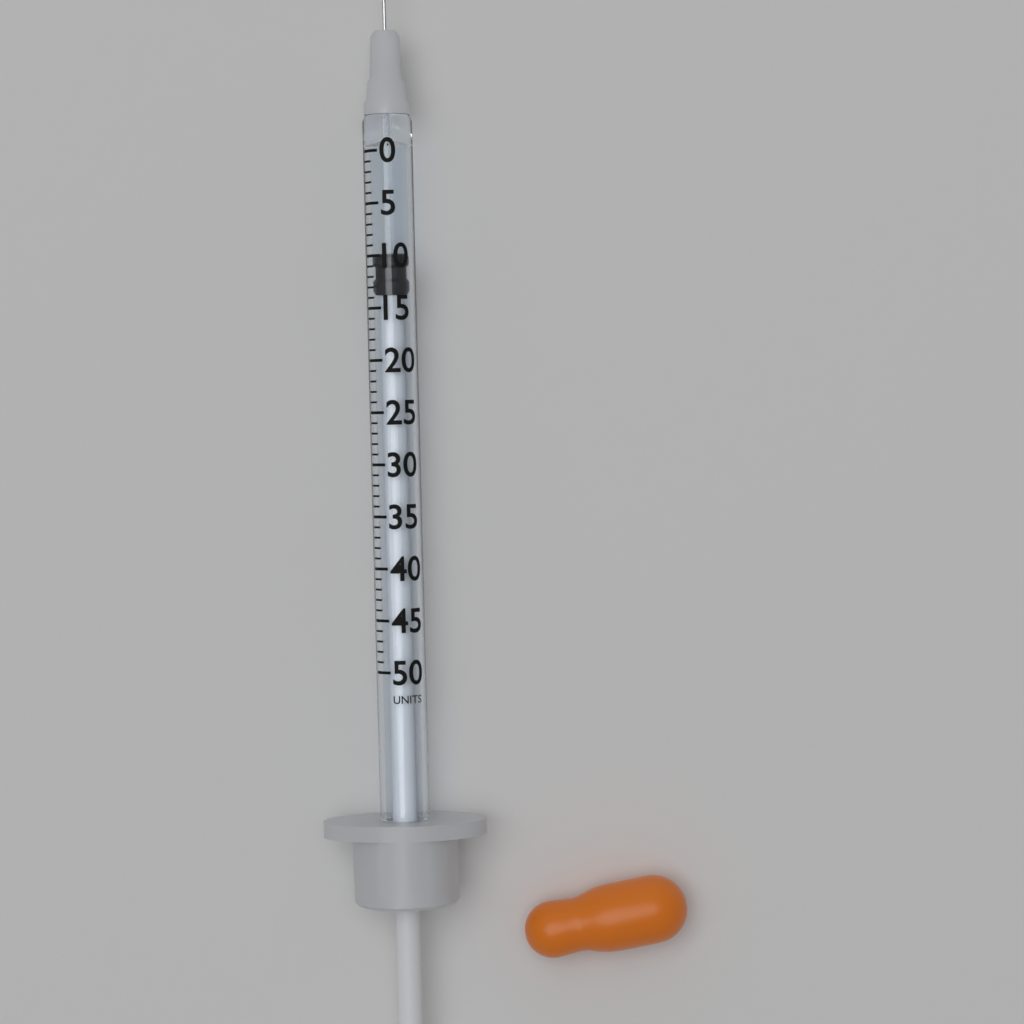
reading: 10 units
